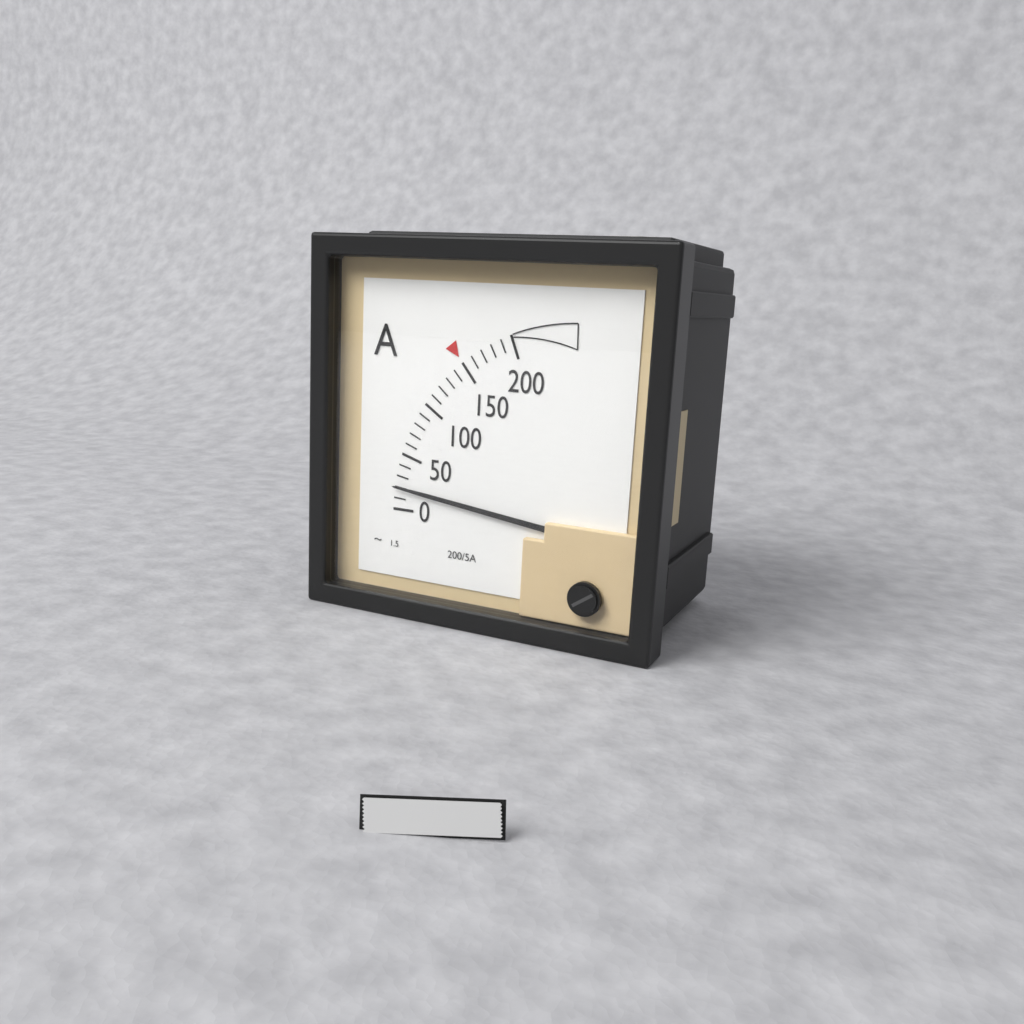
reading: 20 A
